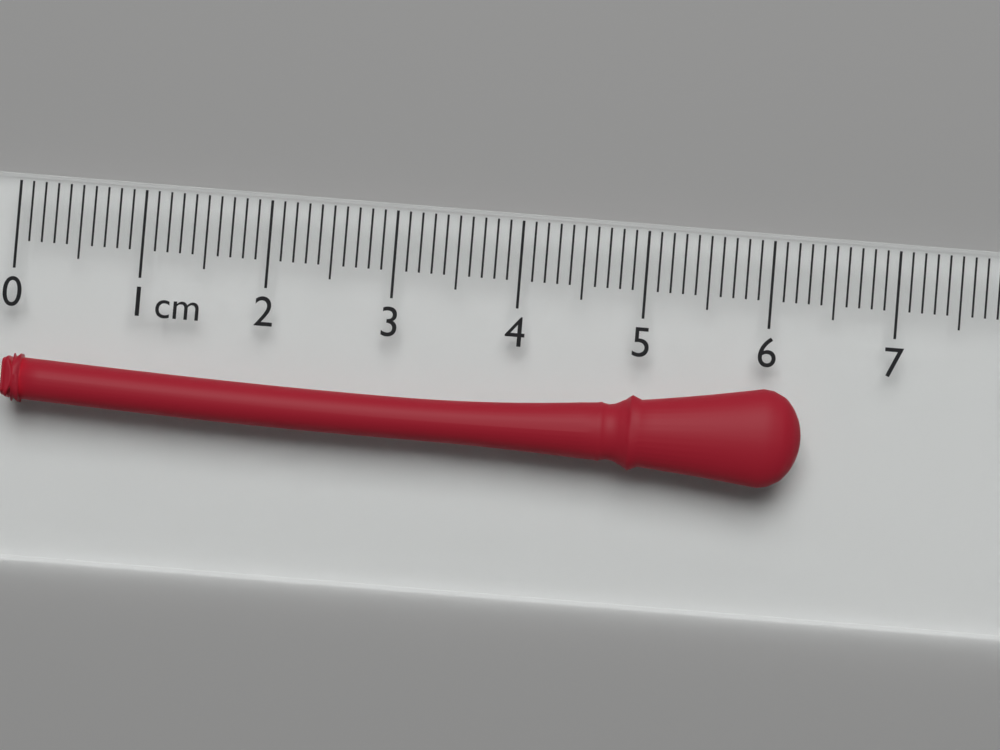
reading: 6.3 cm
